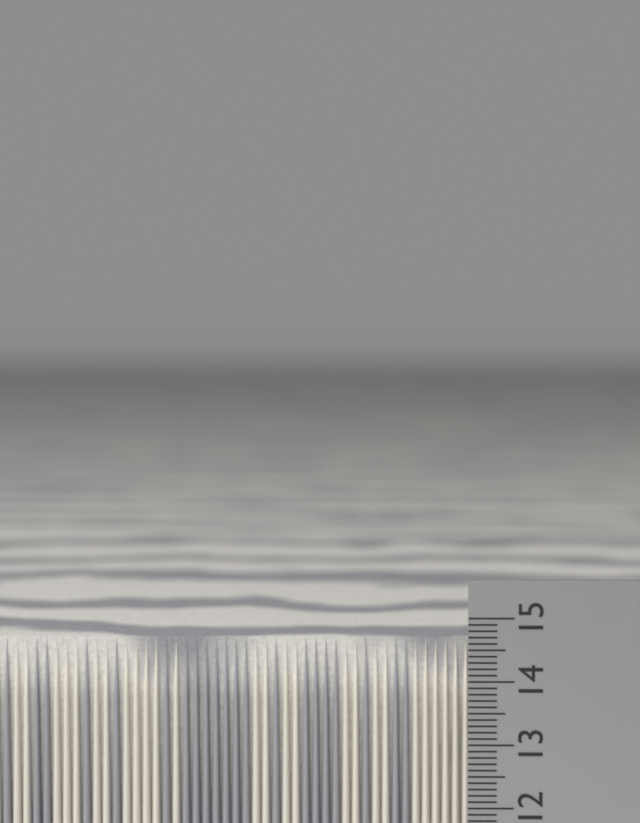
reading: 14.6 cm
